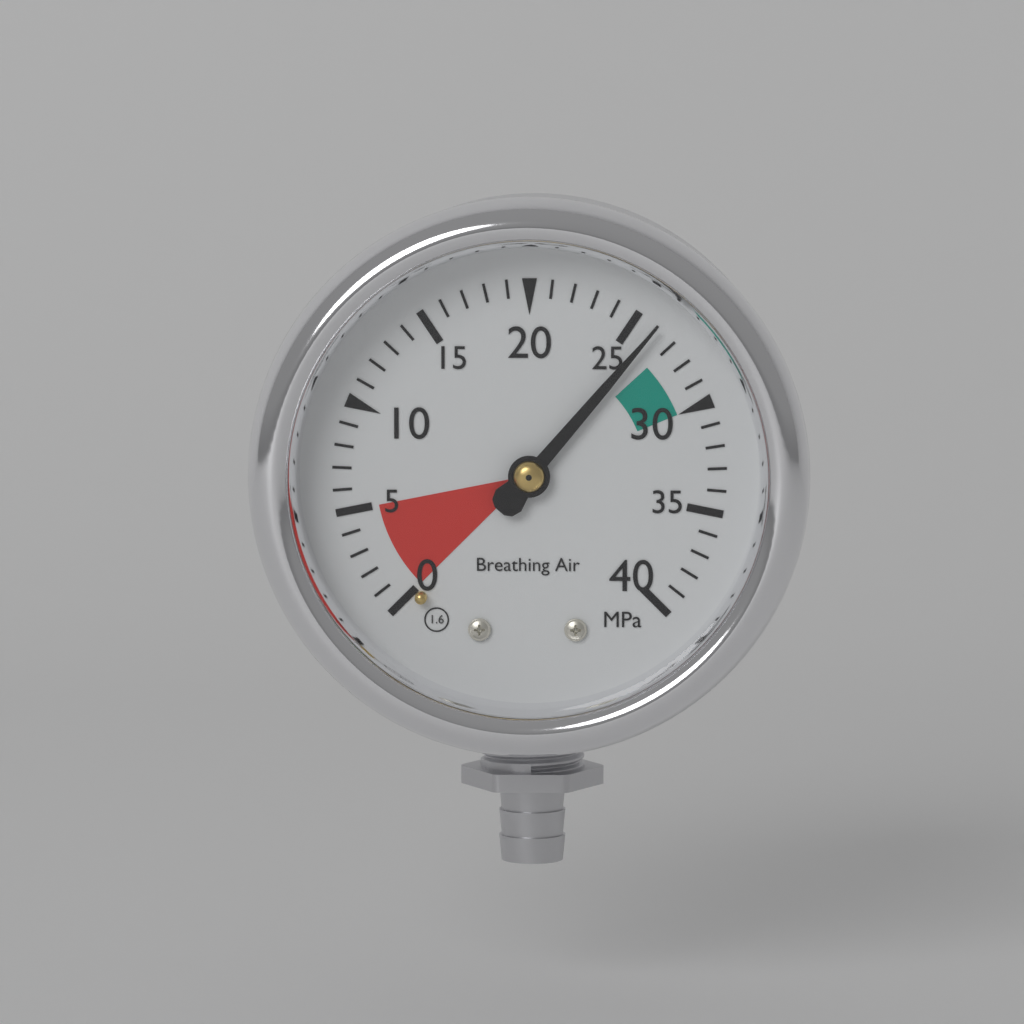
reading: 26 MPa
